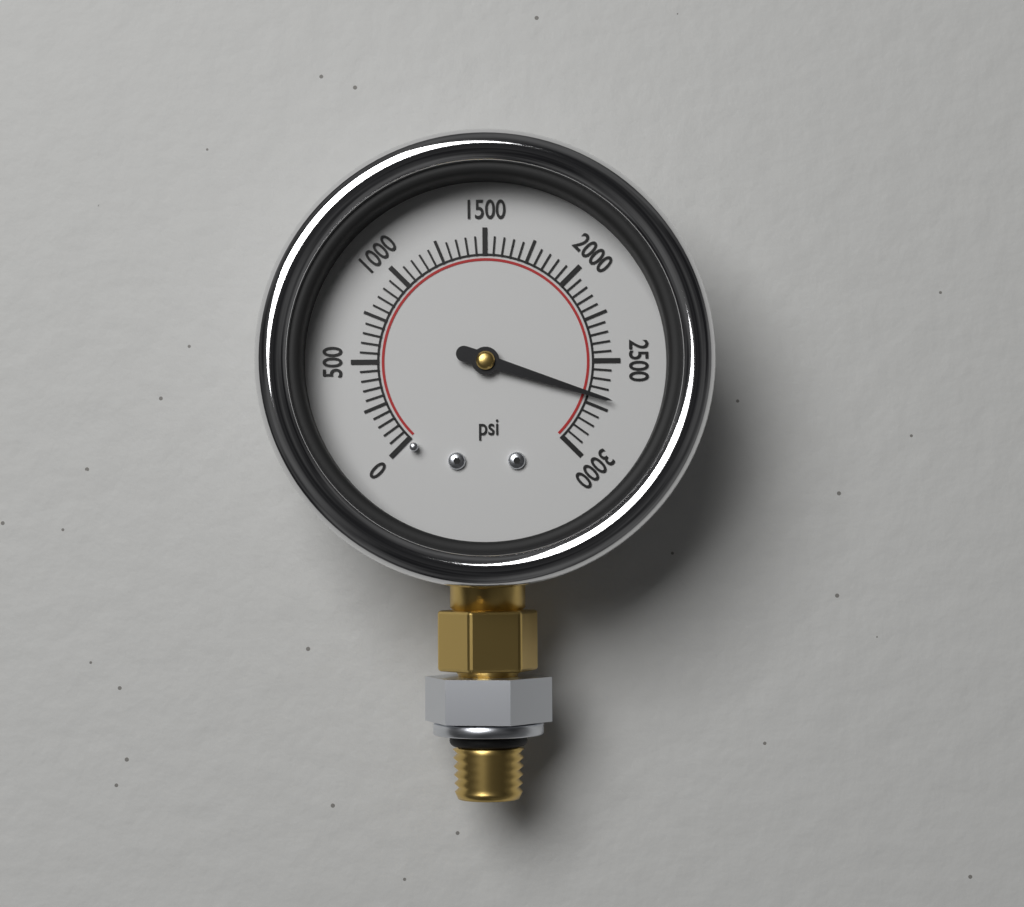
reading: 2700 psi
